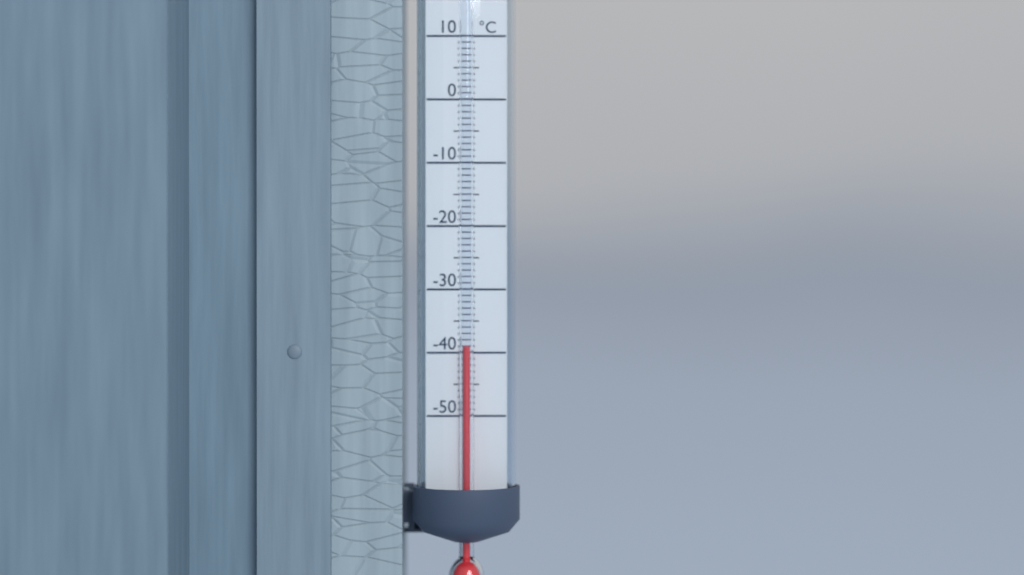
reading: -39 °C
